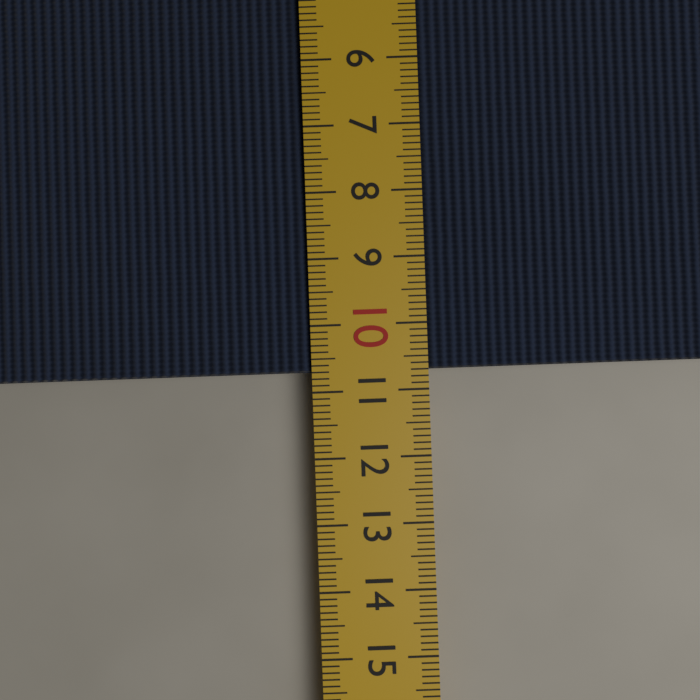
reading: 10.7 cm
